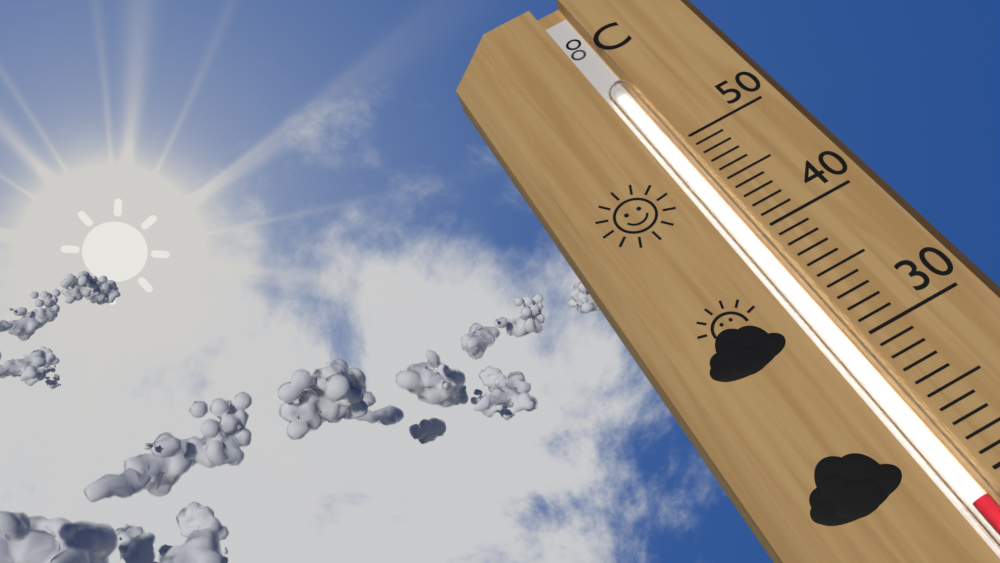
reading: 19 °C
